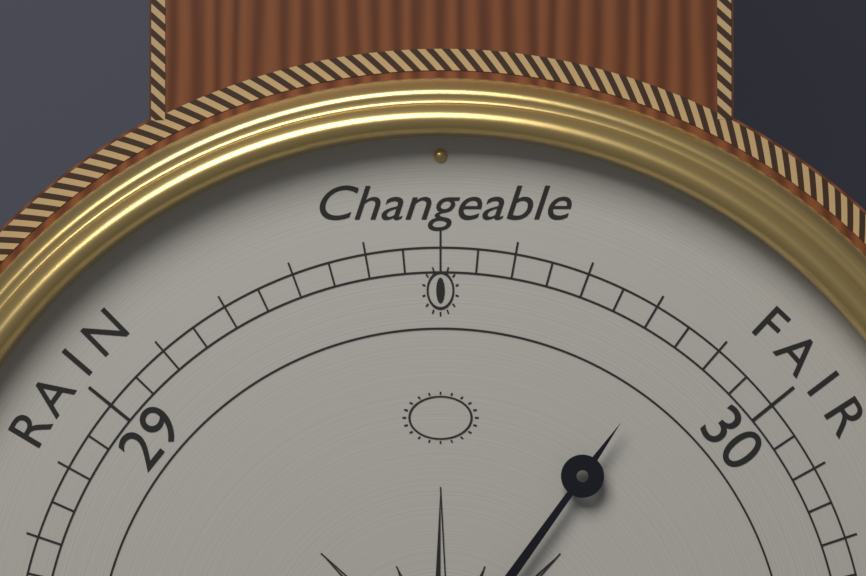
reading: 29.85 (no unit)
